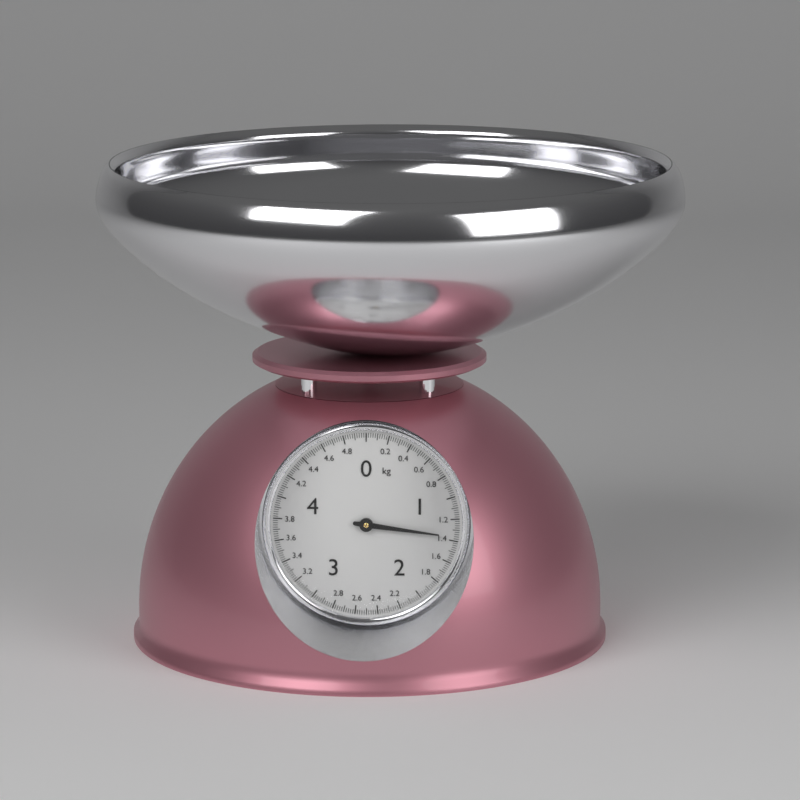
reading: 1.36 kg
